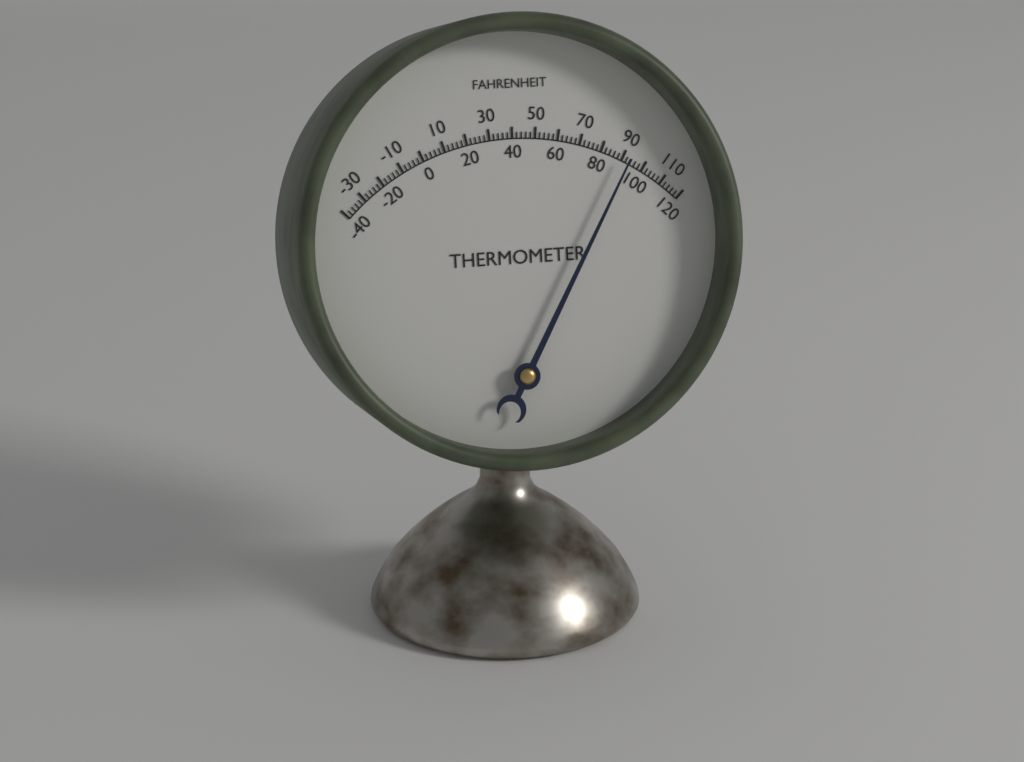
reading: 92 °F
